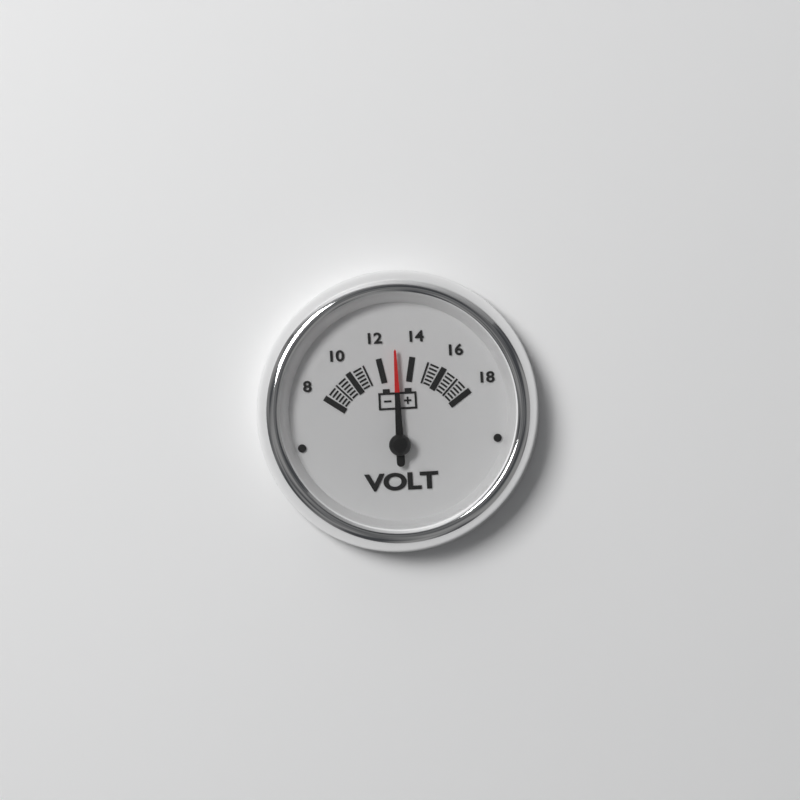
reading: 13 V
